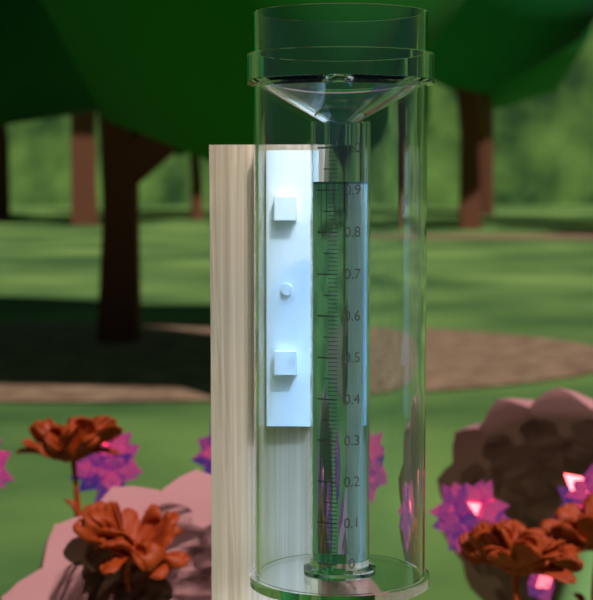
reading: 0.92 (no unit)
